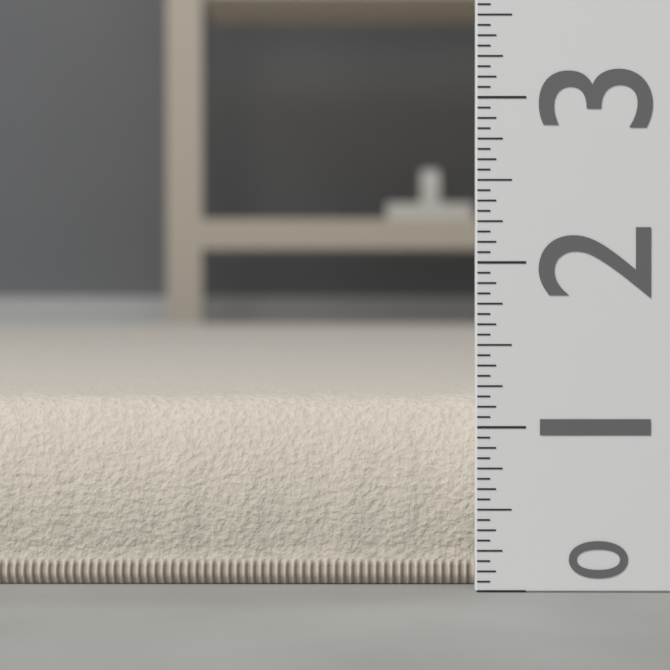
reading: 1.1875 (no unit)
